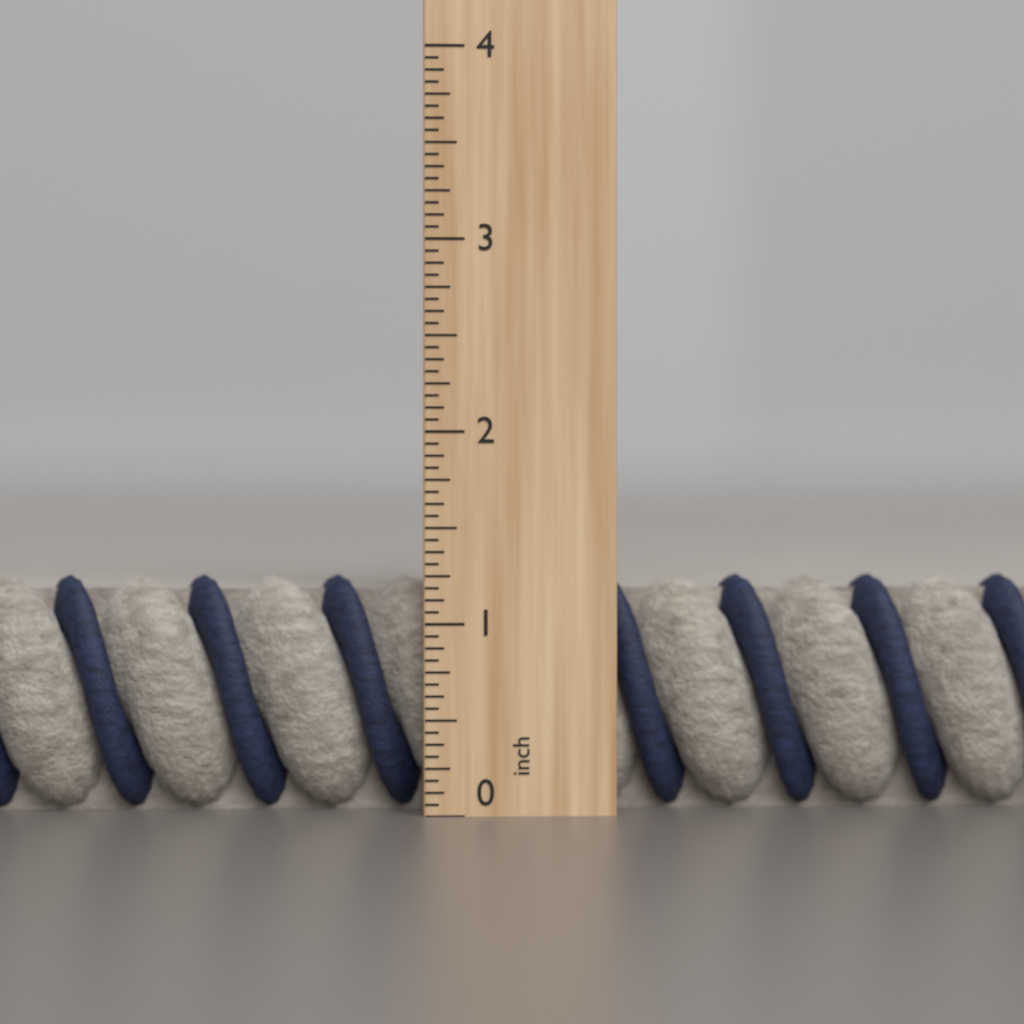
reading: 1.2500 inch
